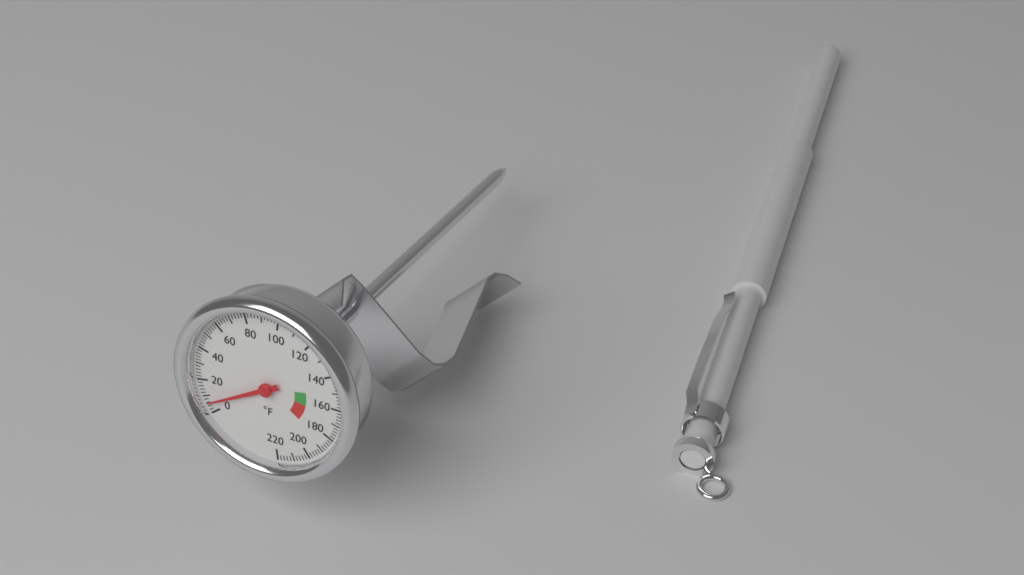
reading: 6 °F
